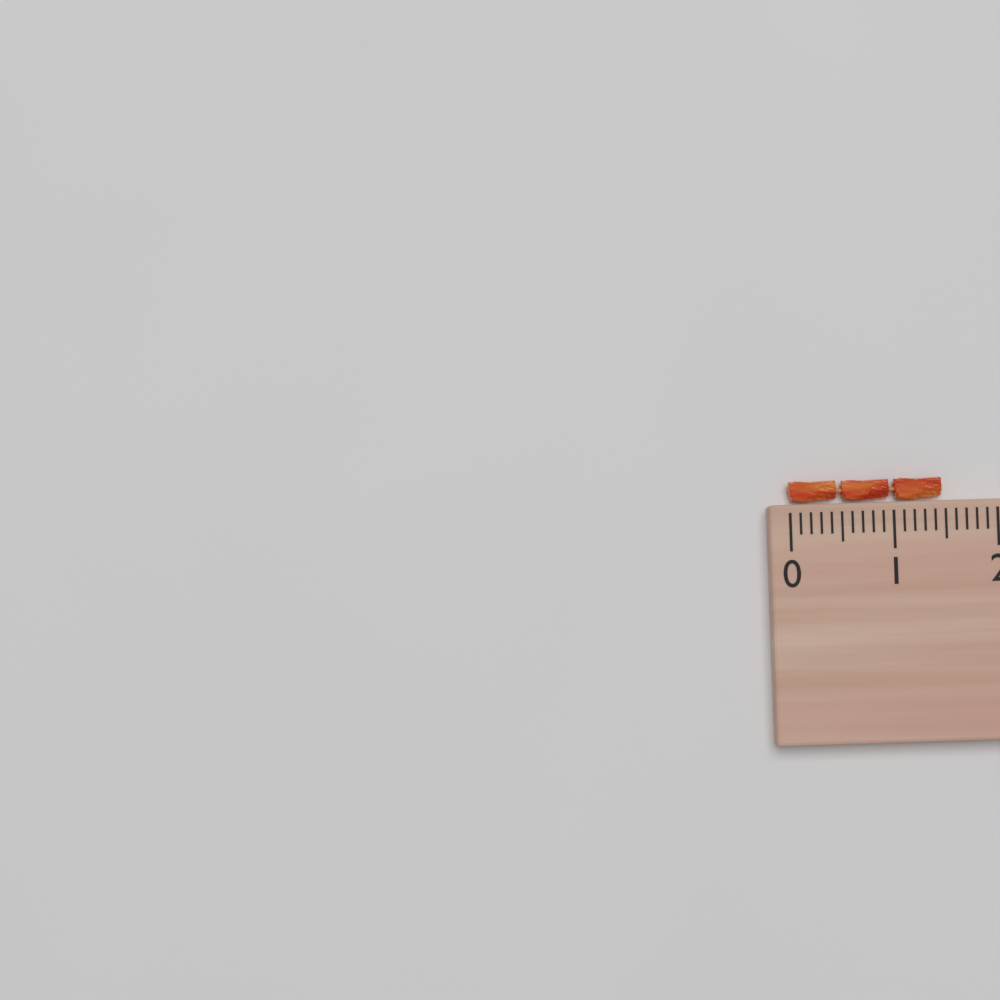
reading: 1.5 (no unit)
